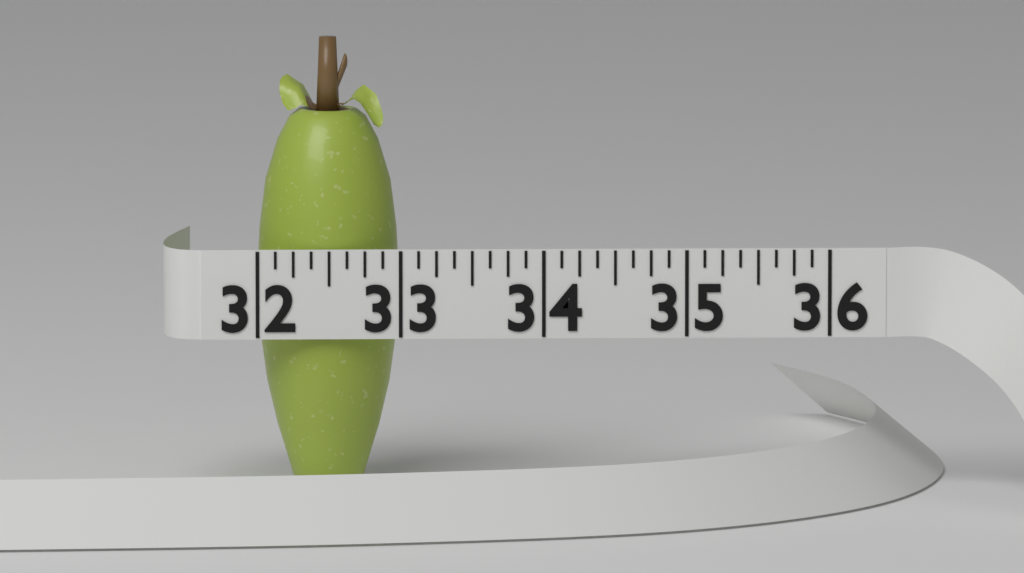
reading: 33.000 (no unit)
